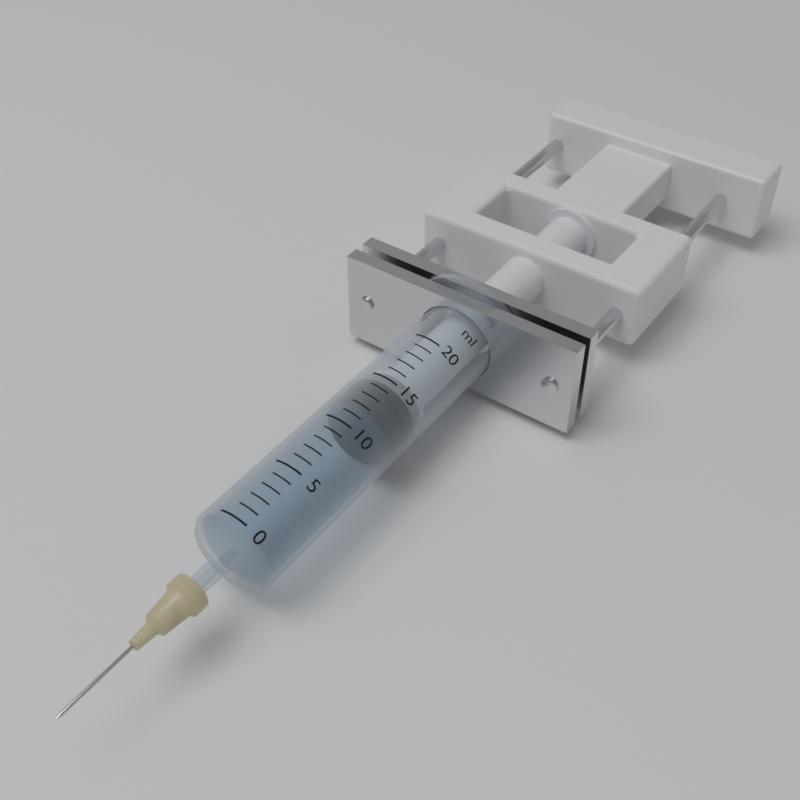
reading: 12 ml
